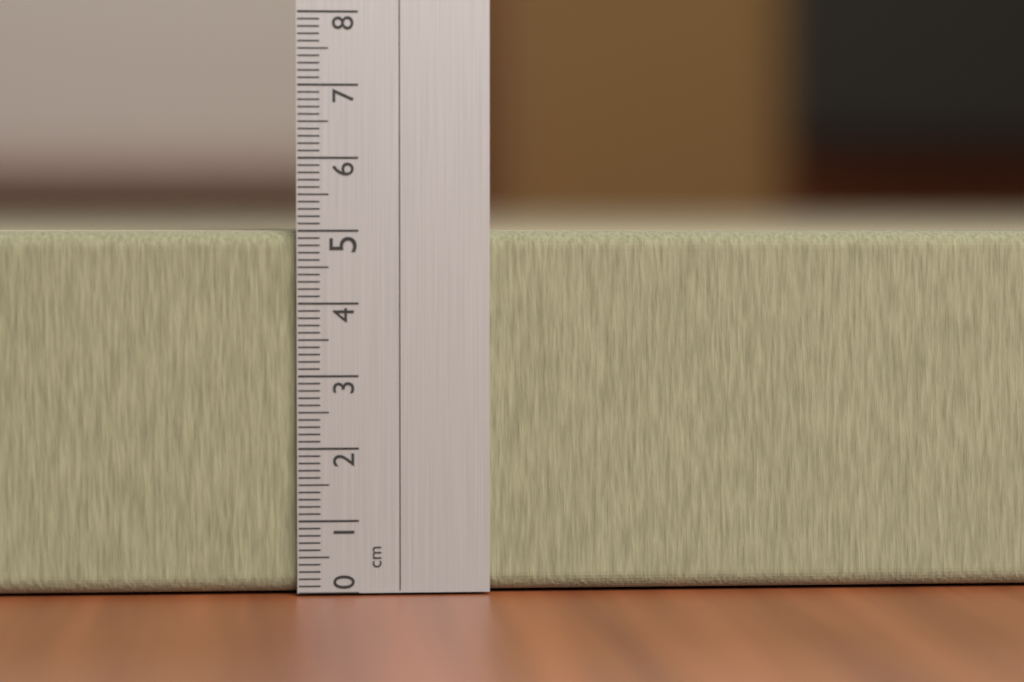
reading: 5.0 cm
